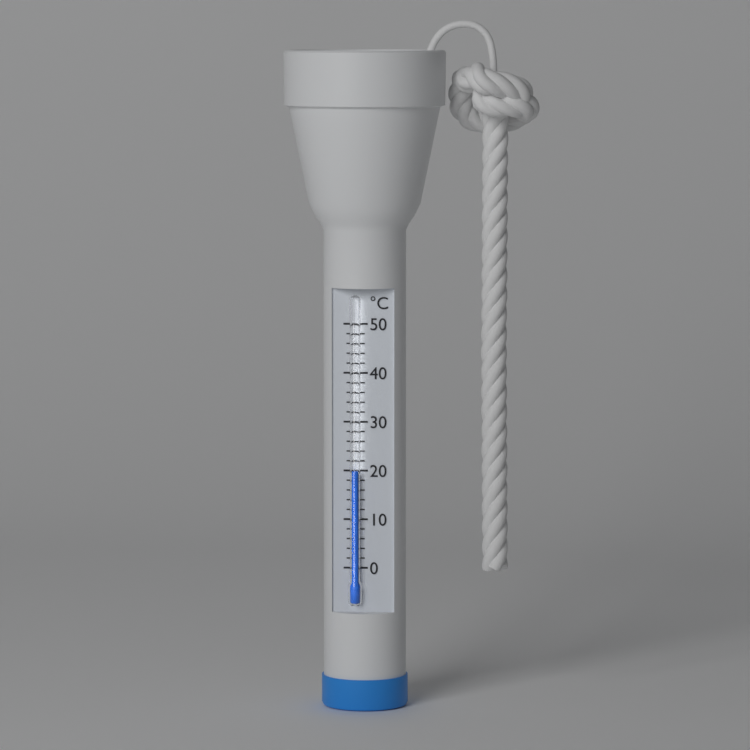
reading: 20 °C
